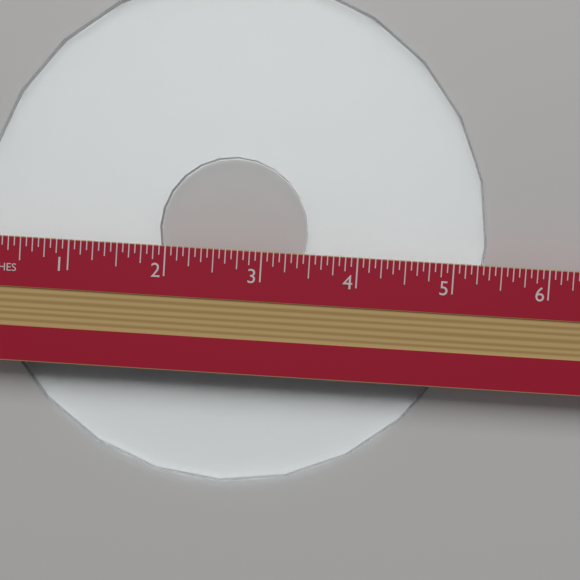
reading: 5.3750 in
